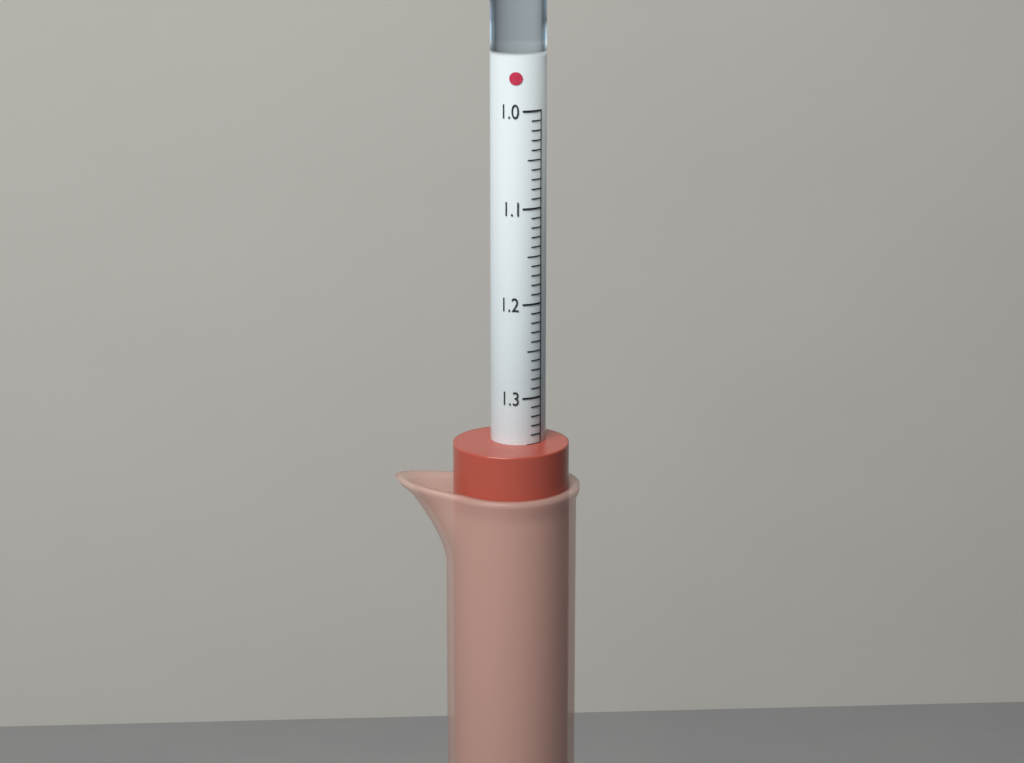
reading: 1.35 (no unit)
